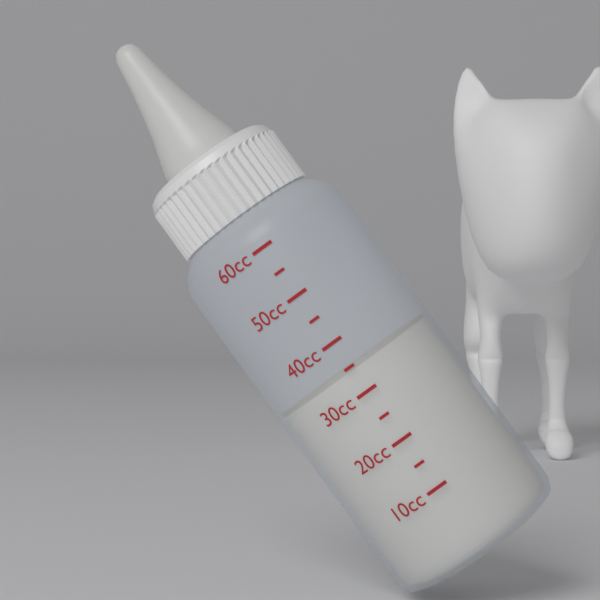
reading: 35 cc
